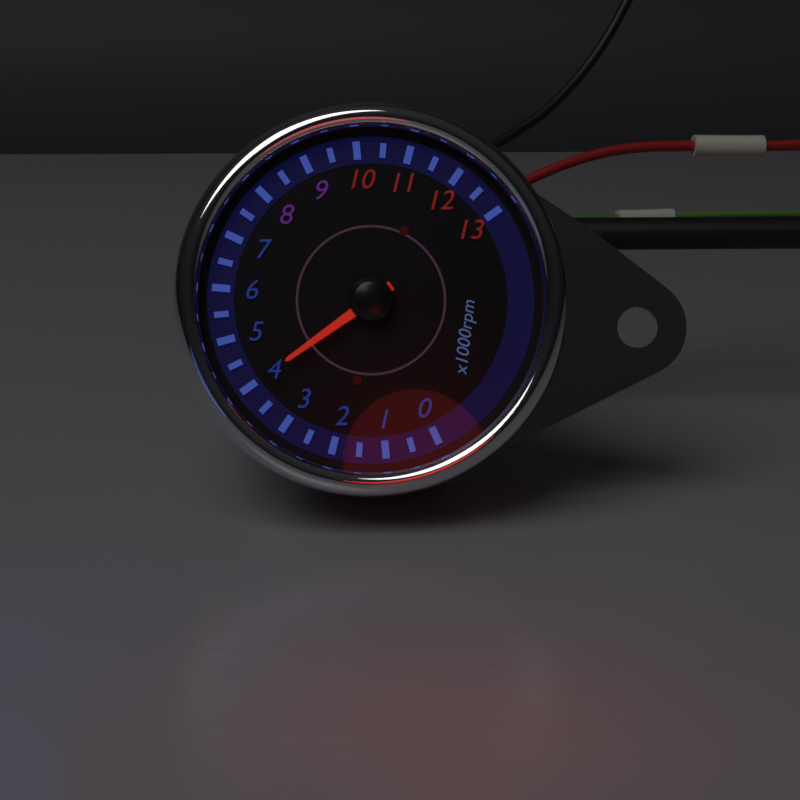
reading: 4000 rpm
